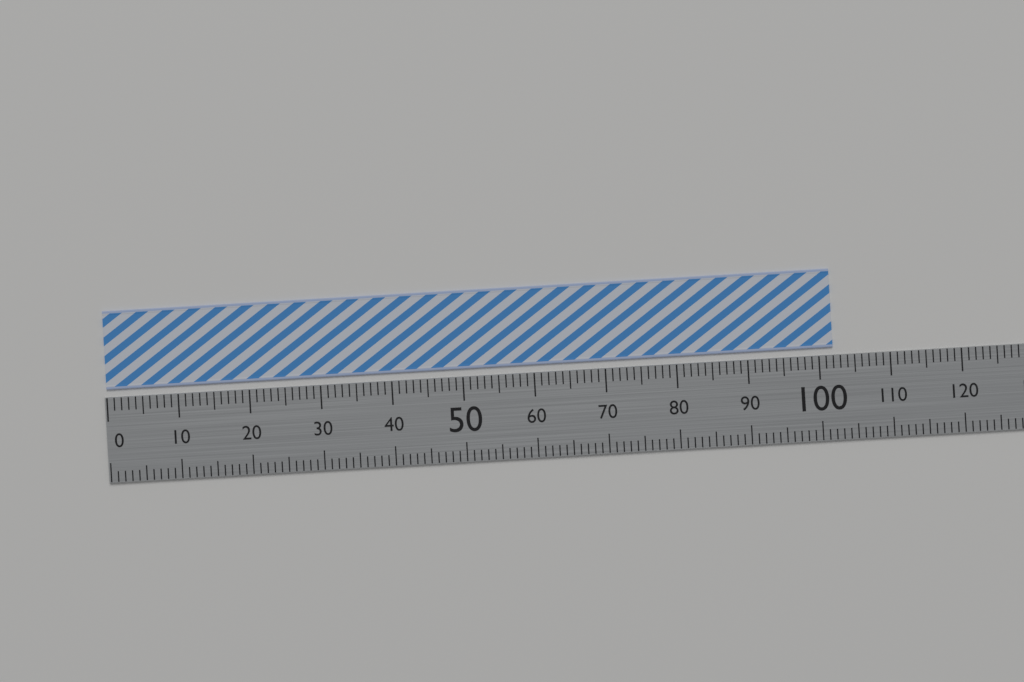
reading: 102 (no unit)
